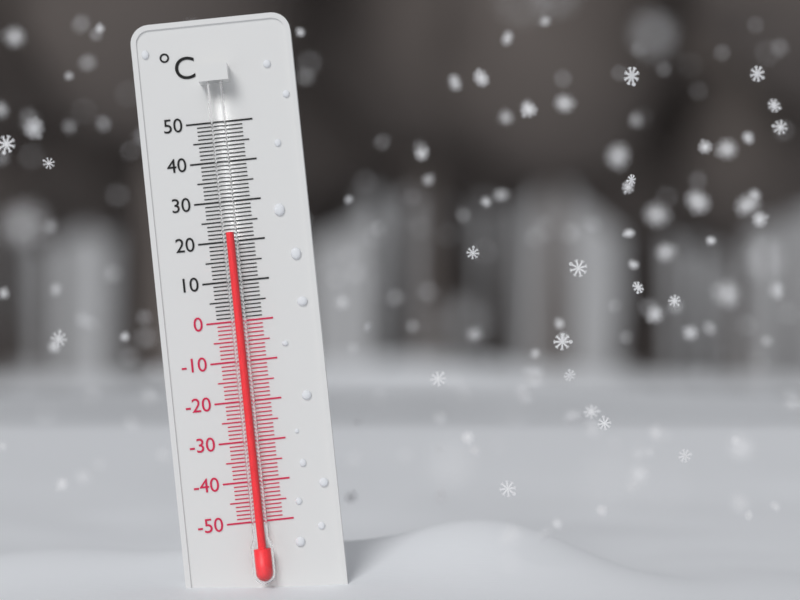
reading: 22 °C
